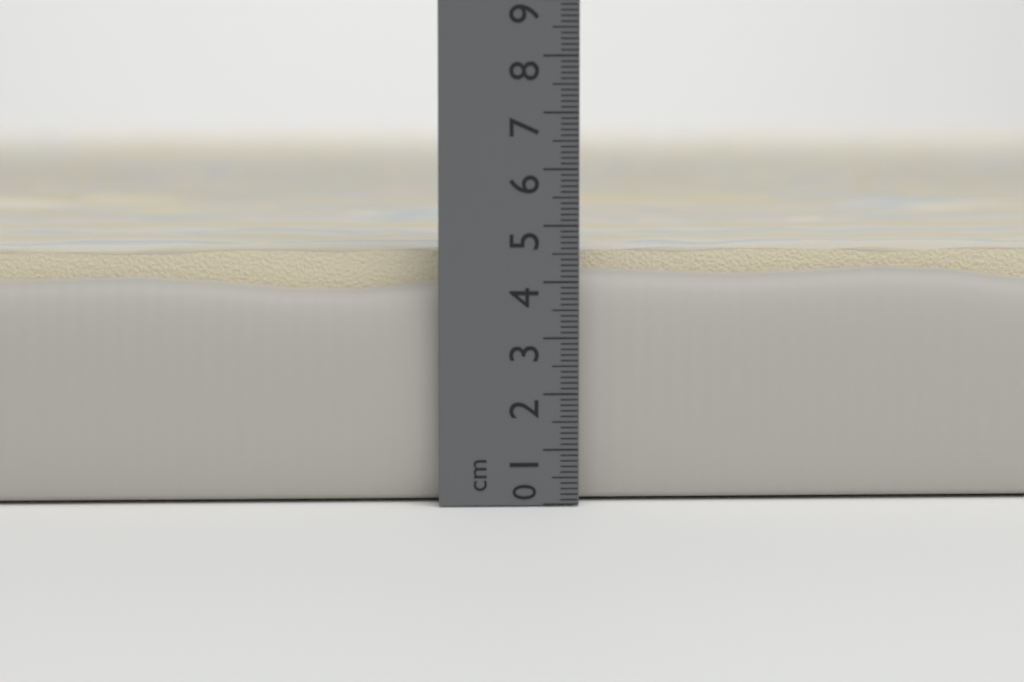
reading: 4.7 cm
